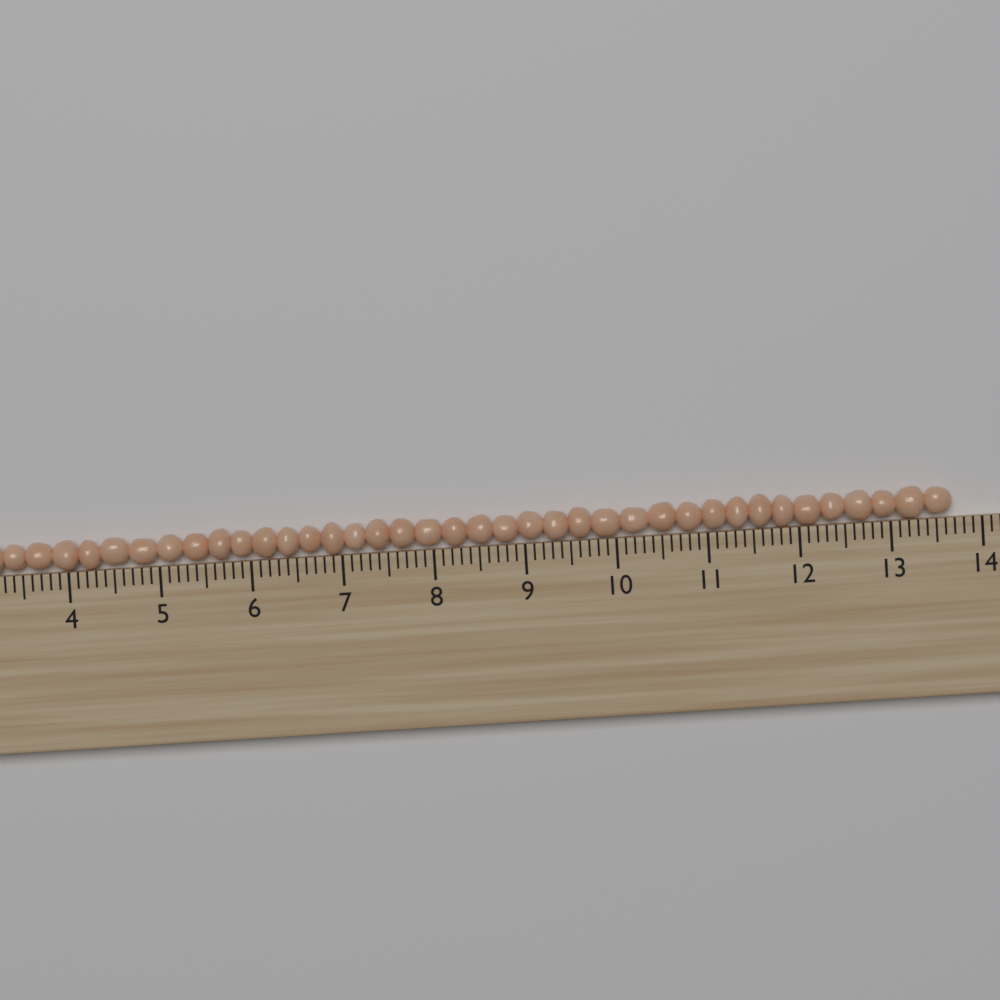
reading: 13.7 (no unit)
